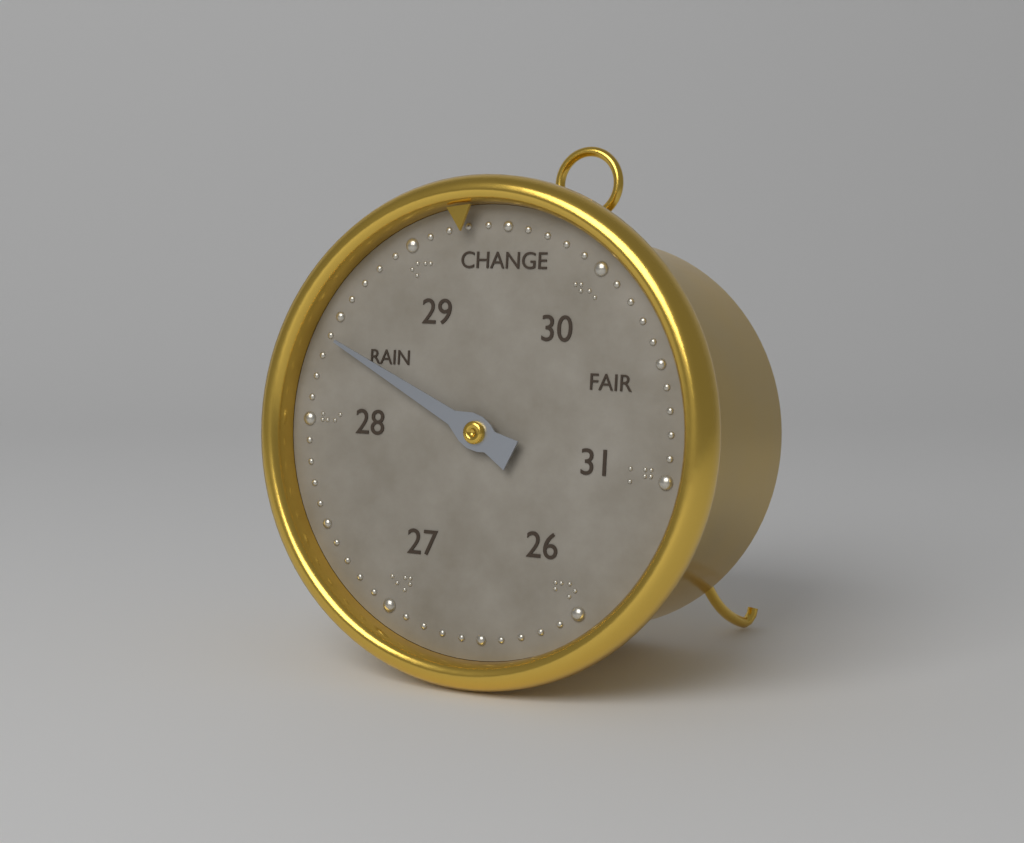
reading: 28.4 (no unit)
